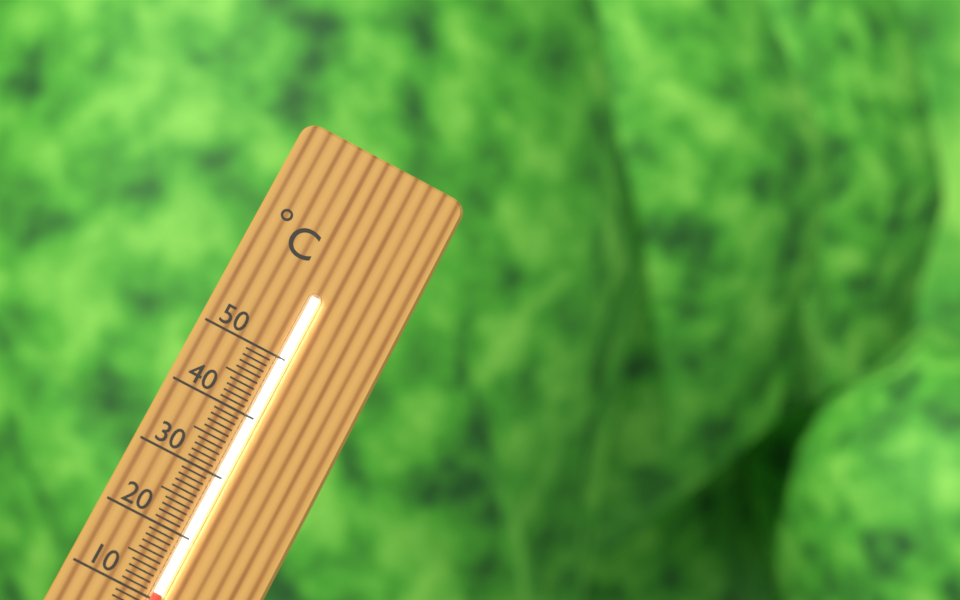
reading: 11 °C
